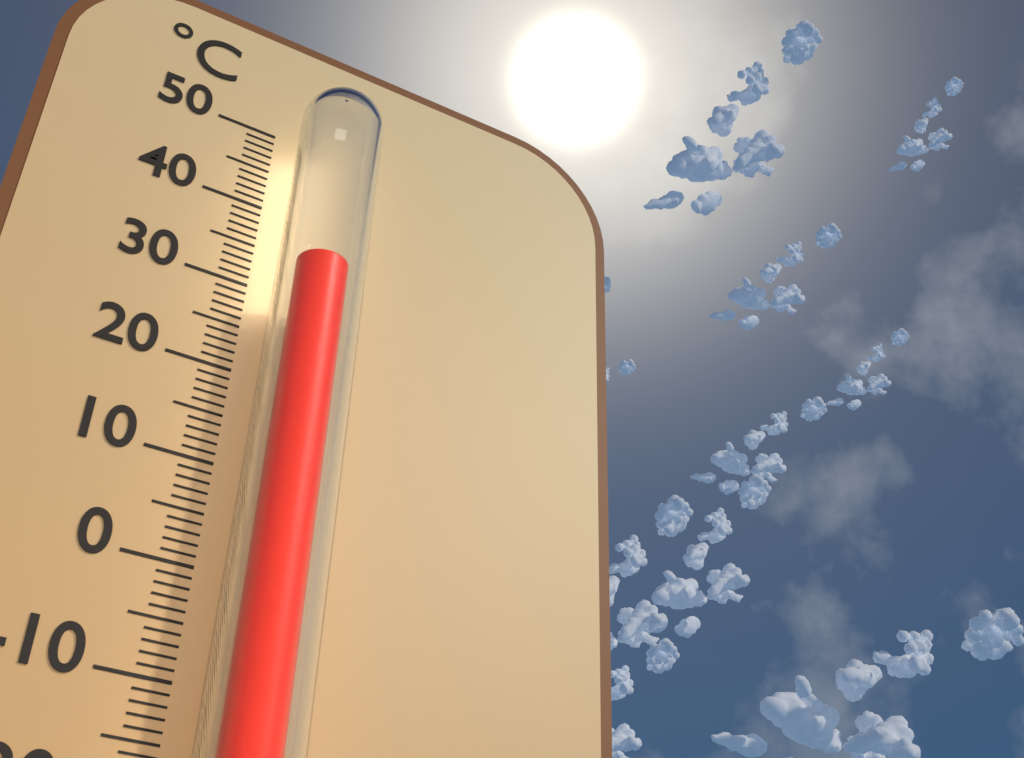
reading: 30 °C
